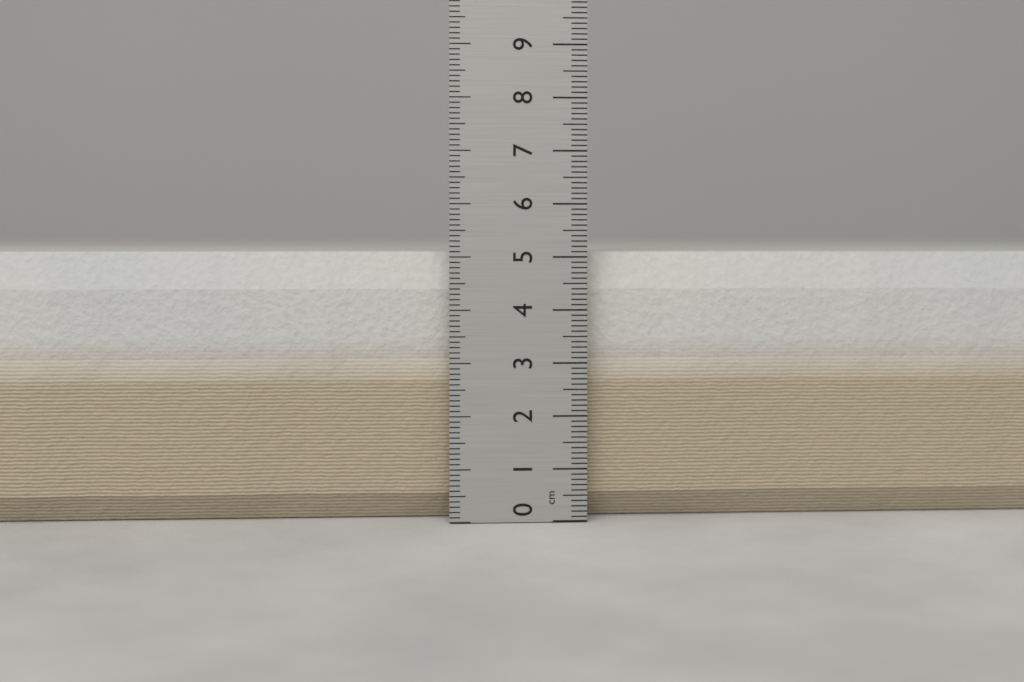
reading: 5.1 cm
